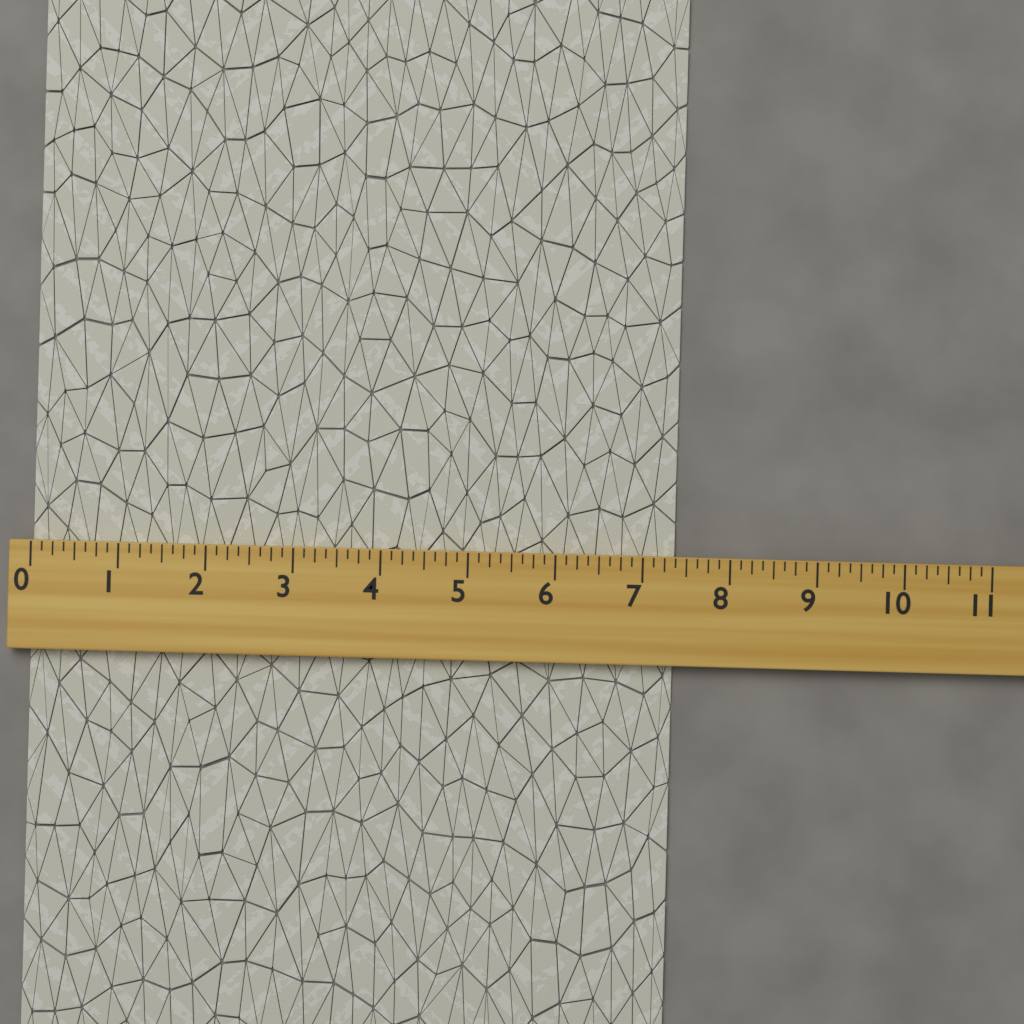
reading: 7.375 (no unit)
